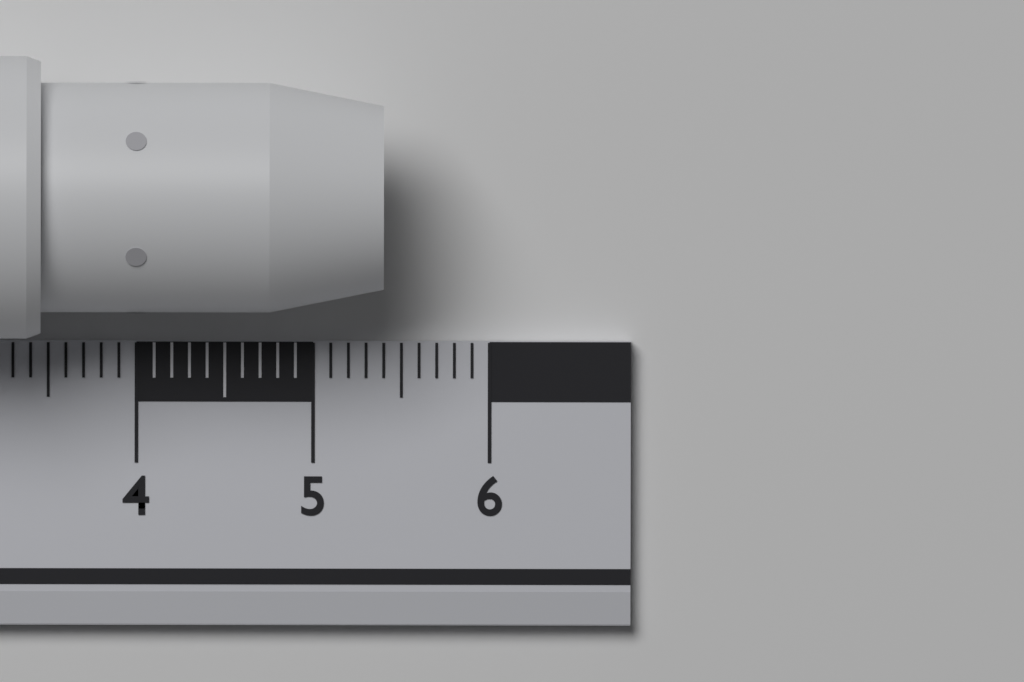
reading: 5.4 cm
